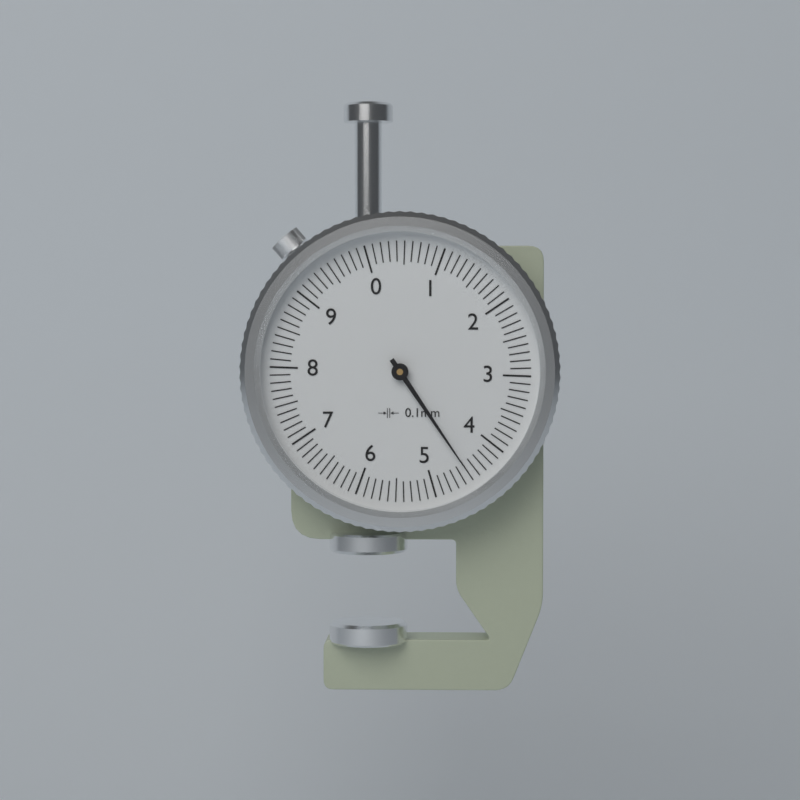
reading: 4.5 mm
